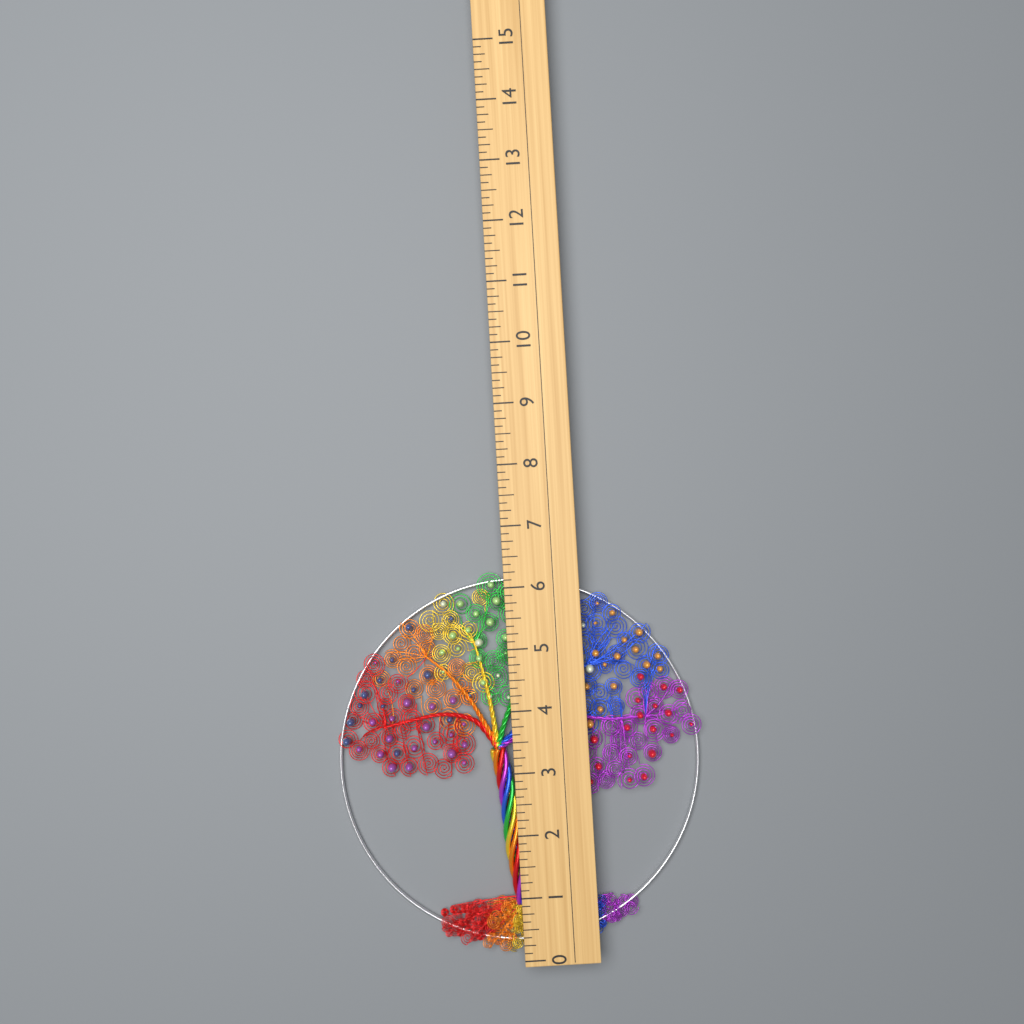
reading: 6.250 (no unit)
